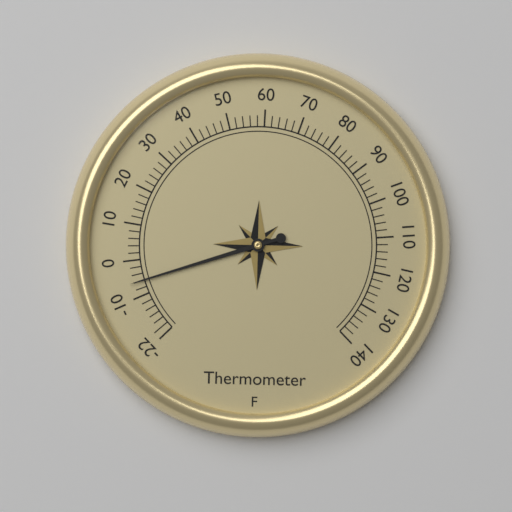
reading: -6 °F
